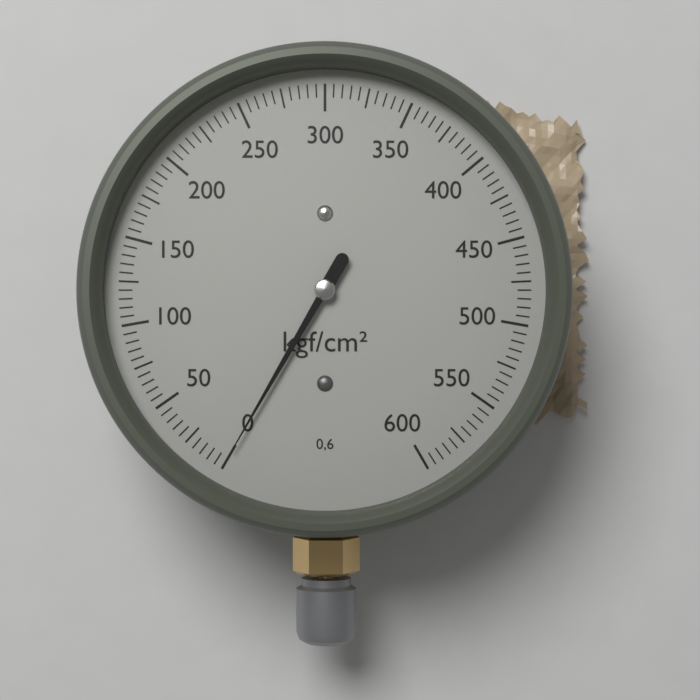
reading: 0 kgf/cm²
